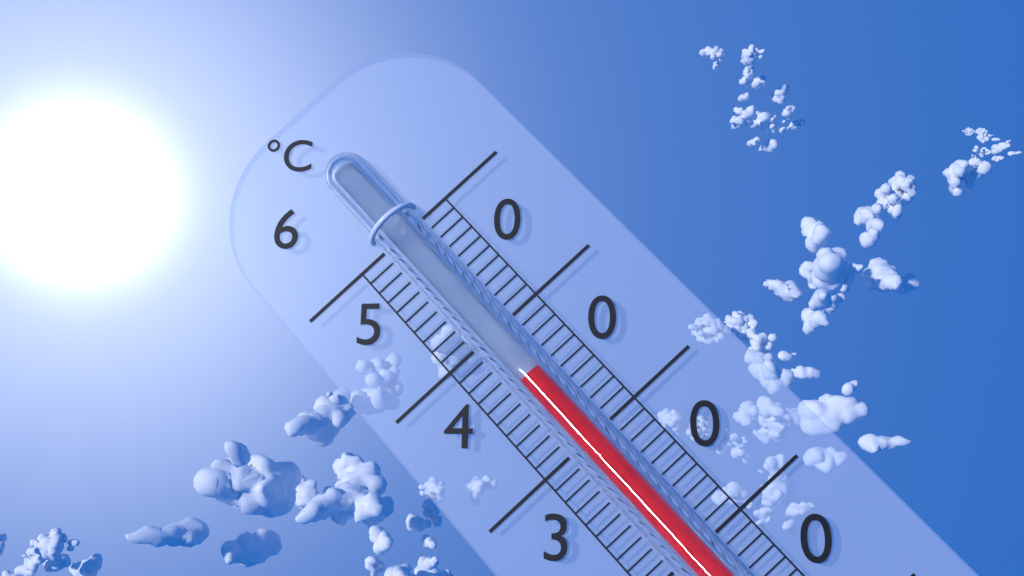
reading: 46 °C
